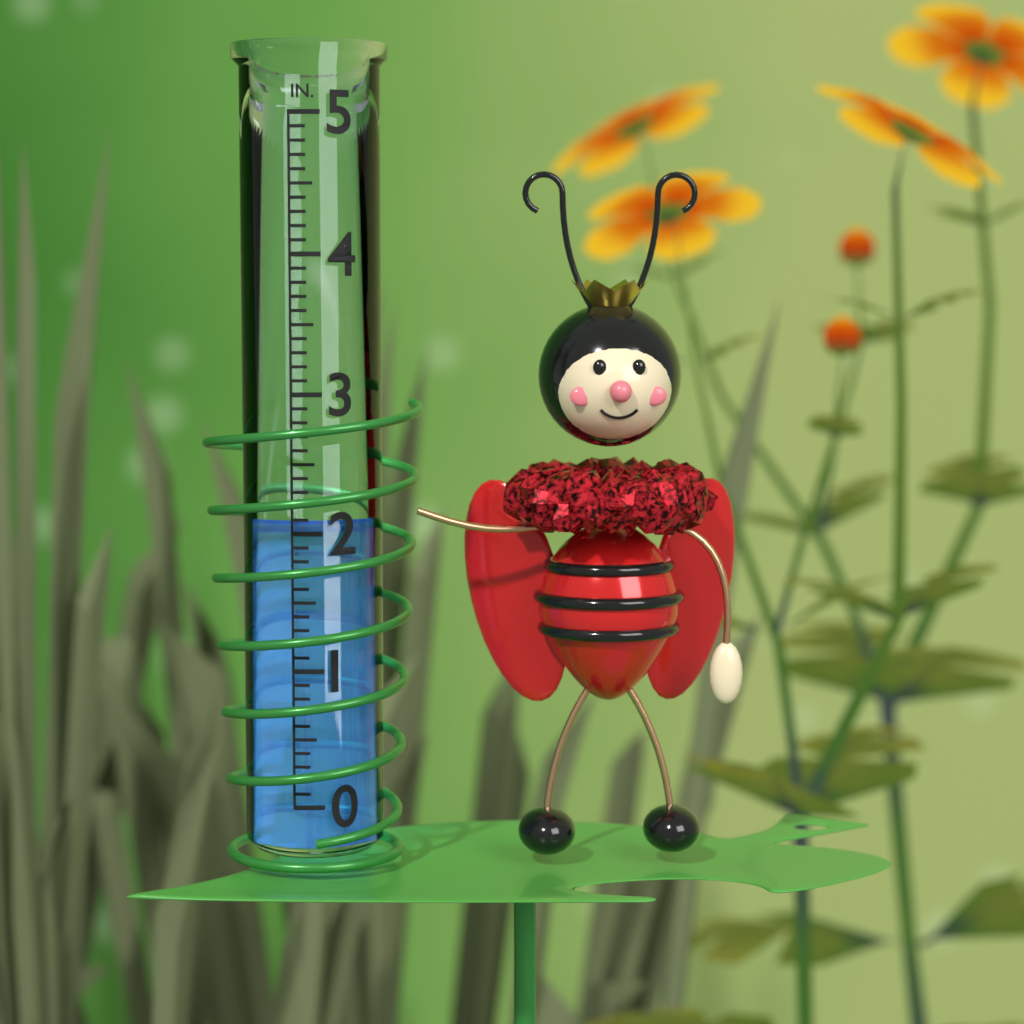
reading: 2.1 in
